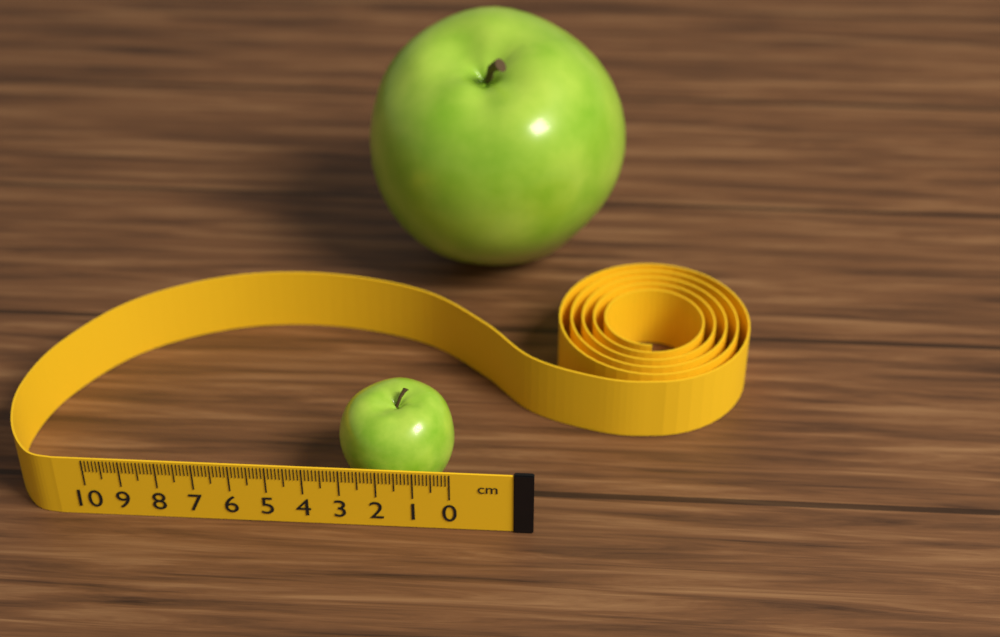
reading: 3.2 cm
